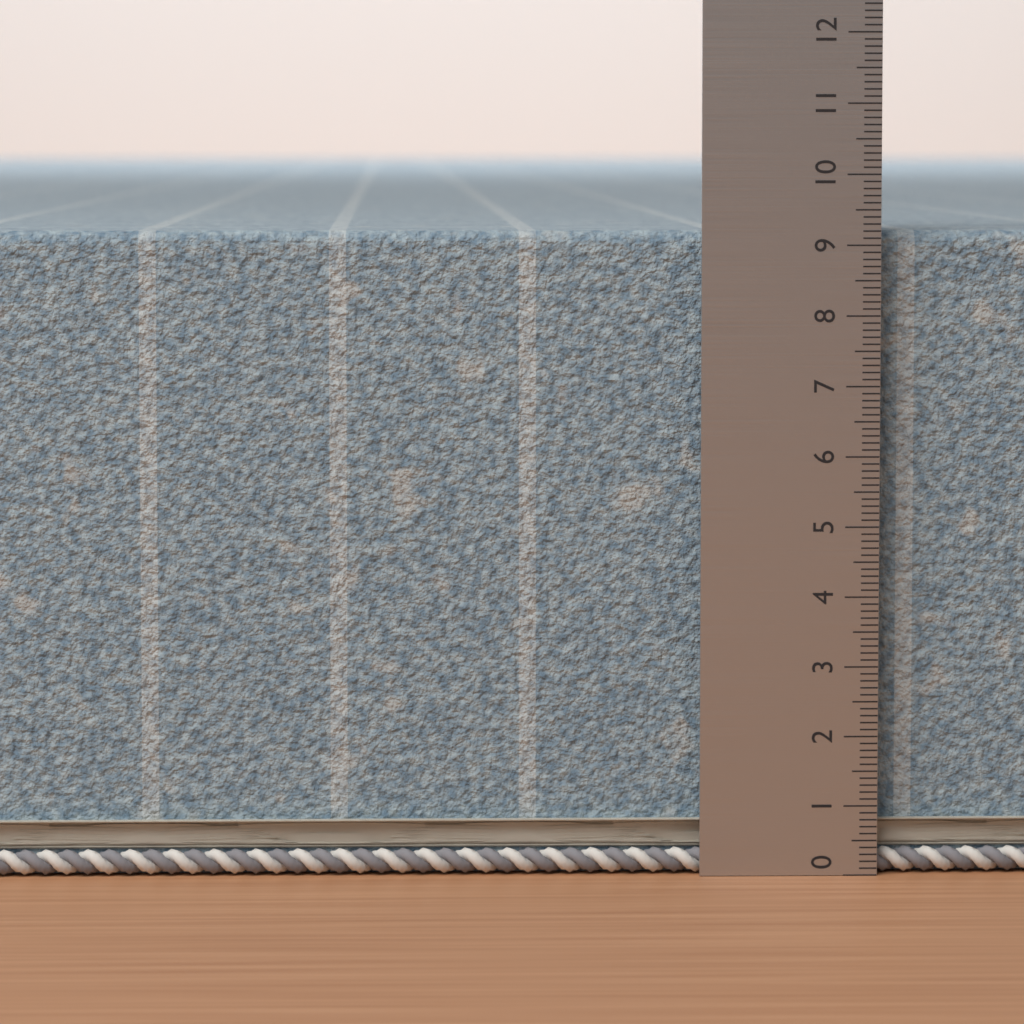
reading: 9.2 (no unit)
